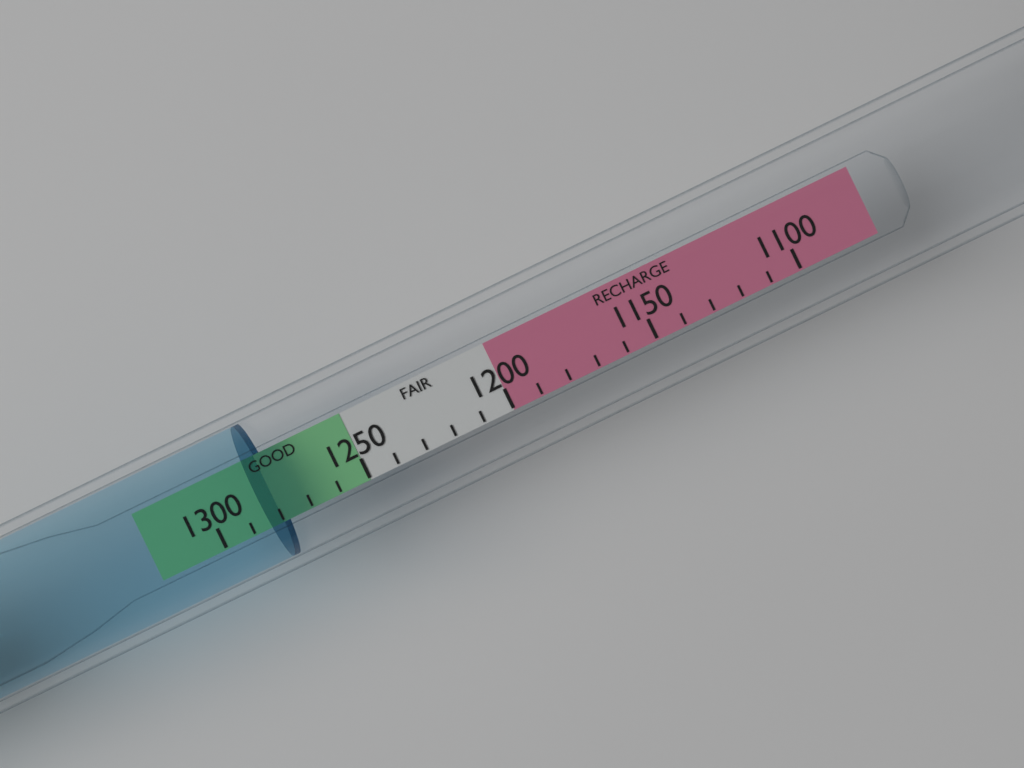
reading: 1280 (no unit)
